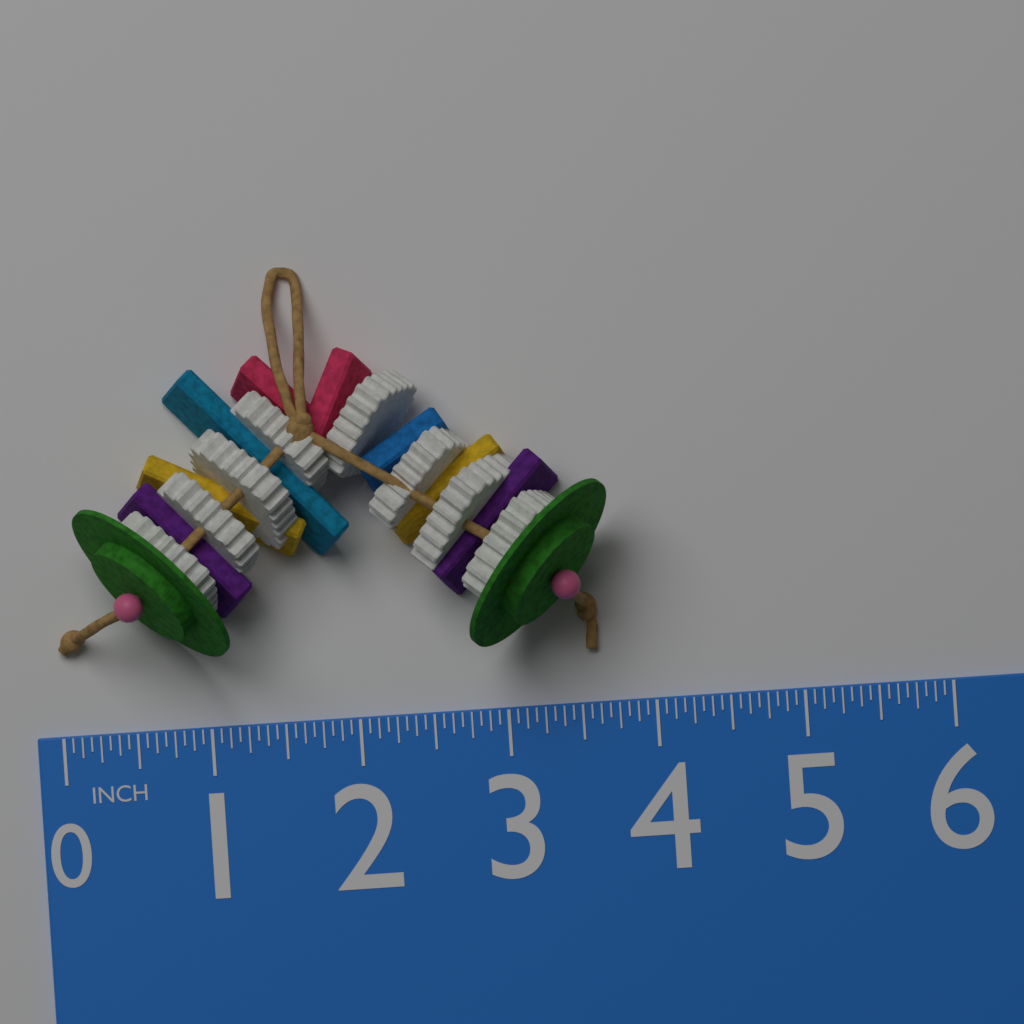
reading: 3.7500 in
